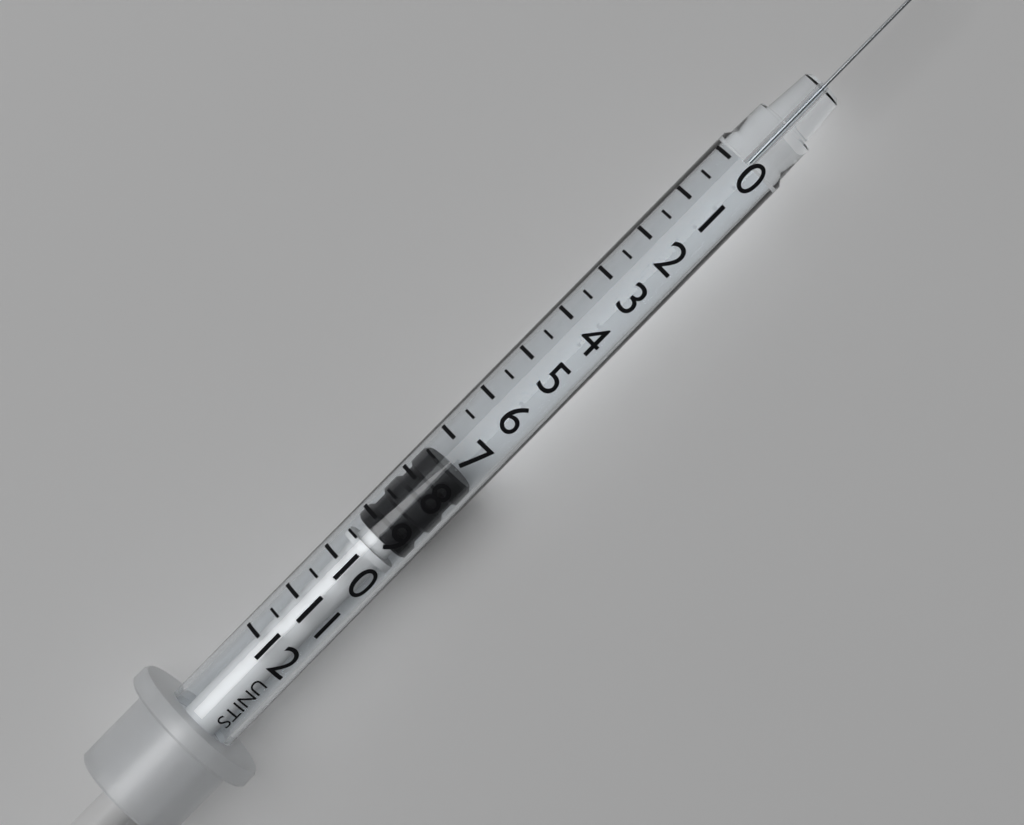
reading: 7.5 units
